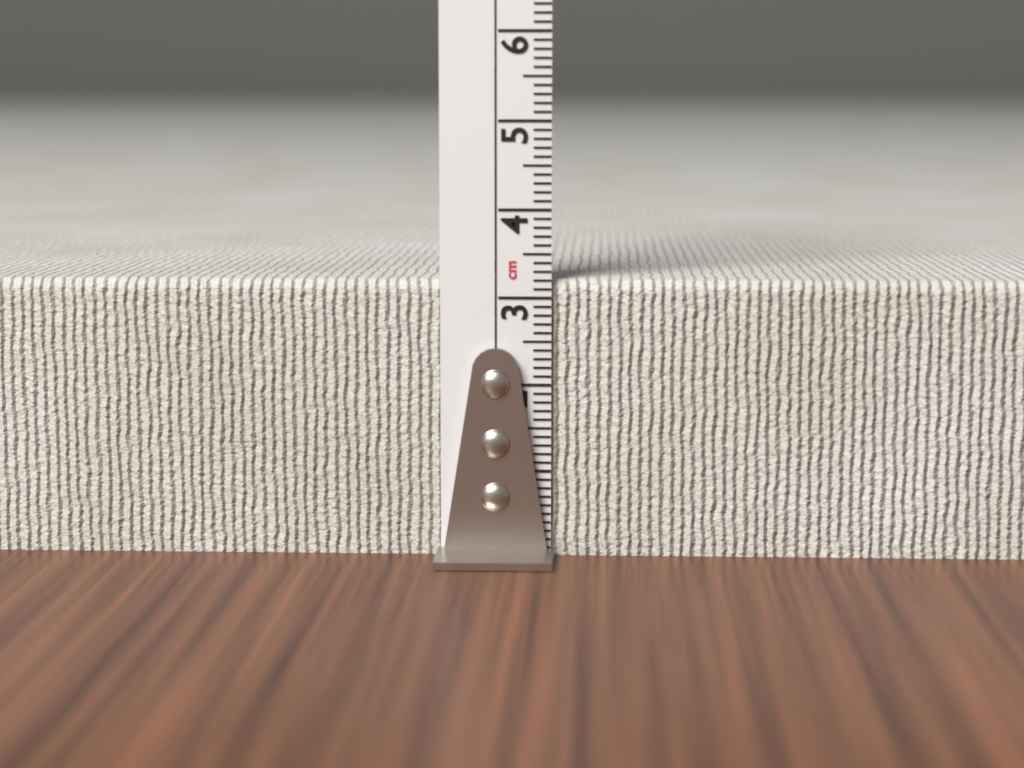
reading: 3.2 cm
